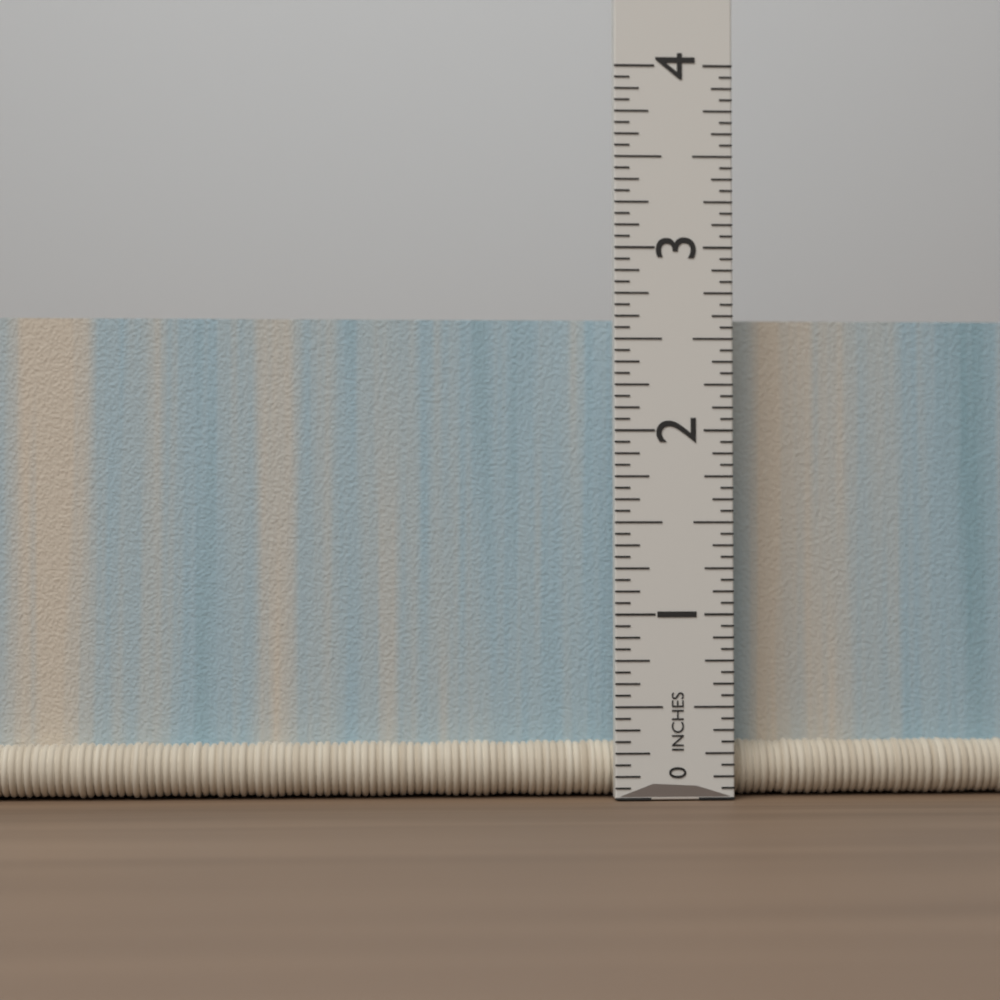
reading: 2.6250 in
